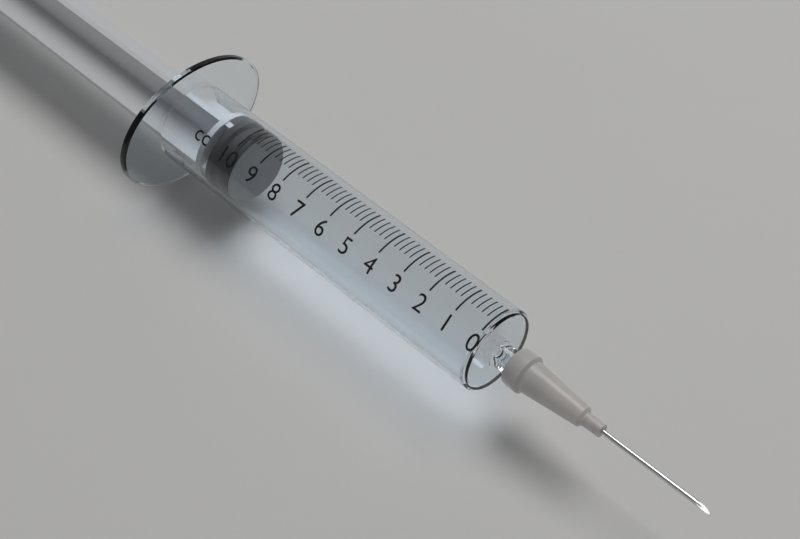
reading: 9.8 cc
